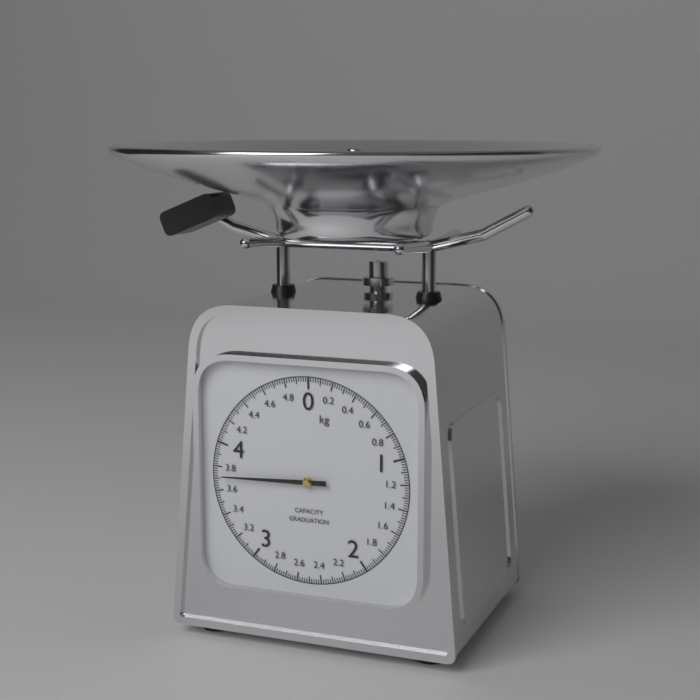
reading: 3.72 kg
